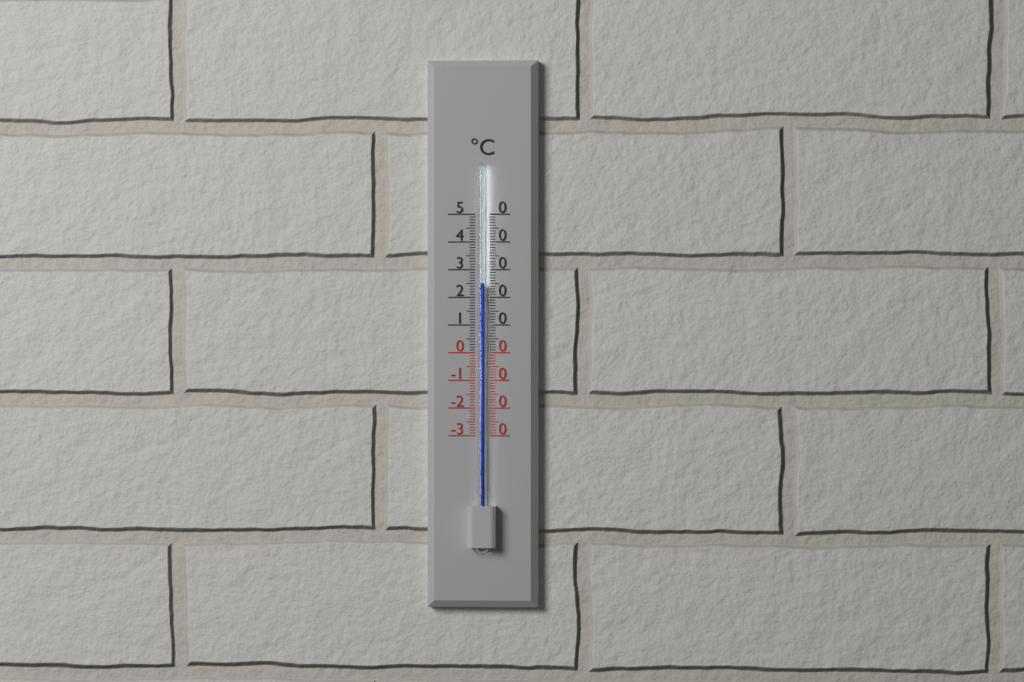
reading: 25 °C
